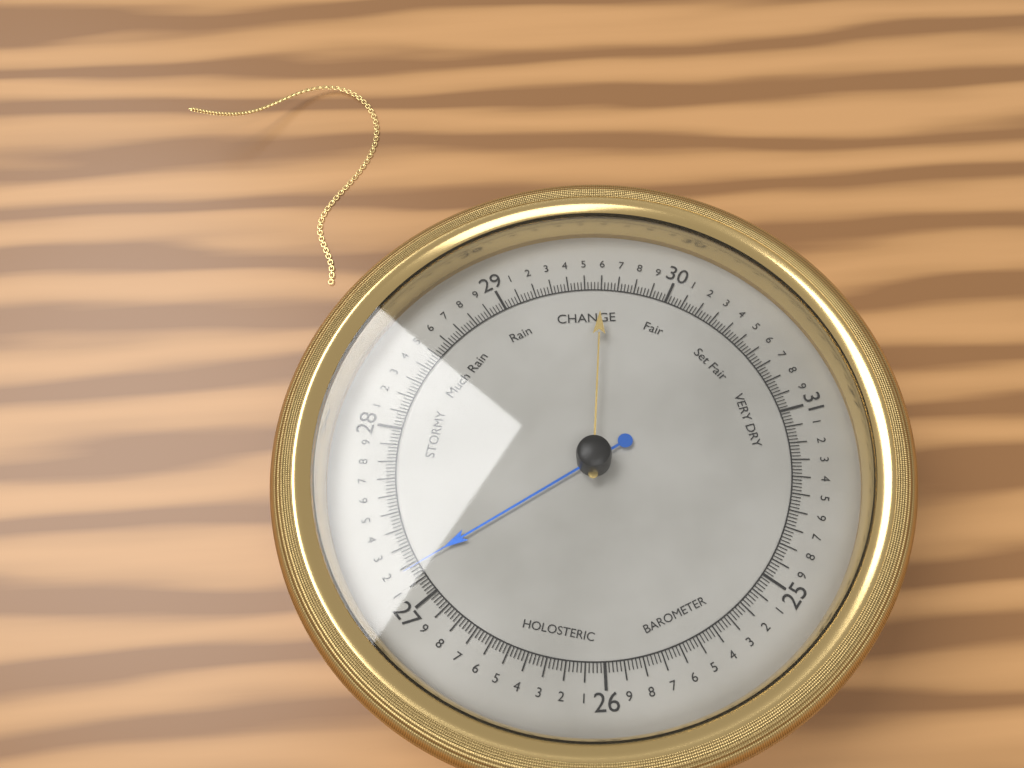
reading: 27.18 (no unit)
